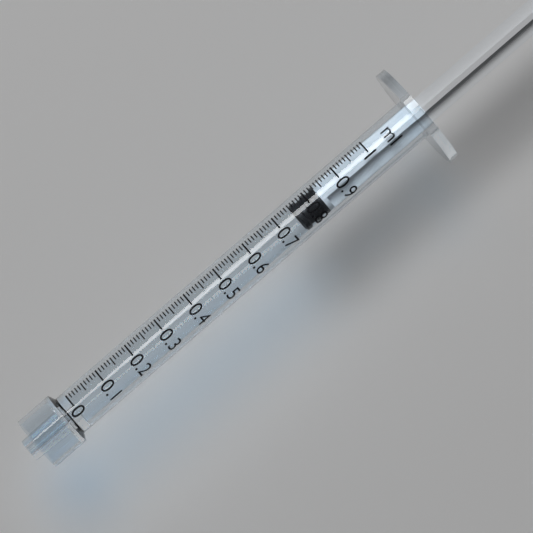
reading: 0.75 ml
